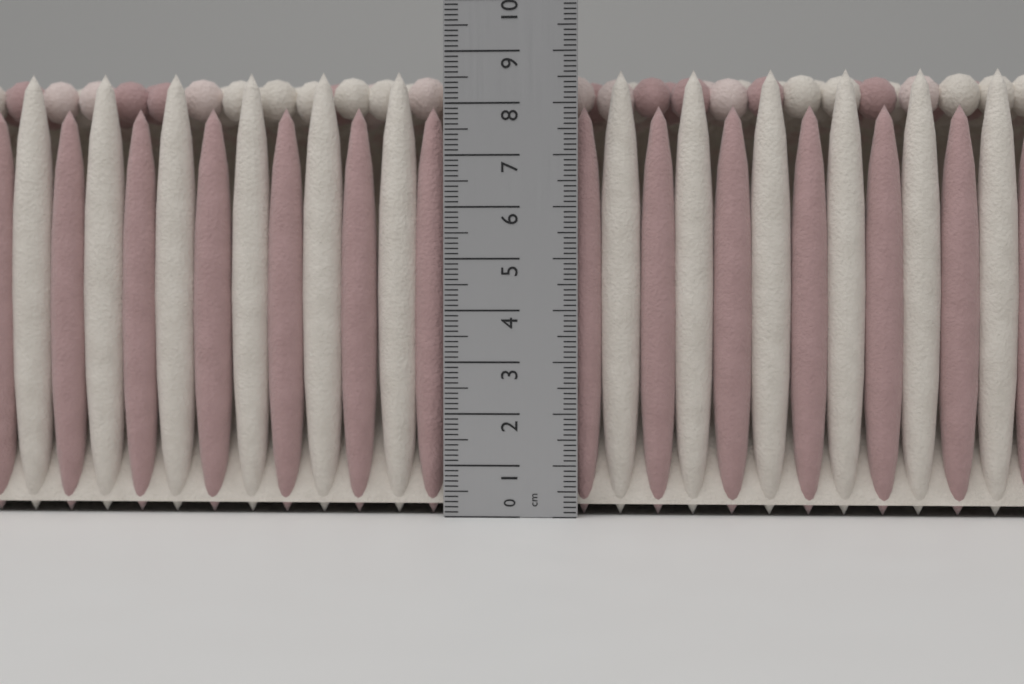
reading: 8.7 cm
